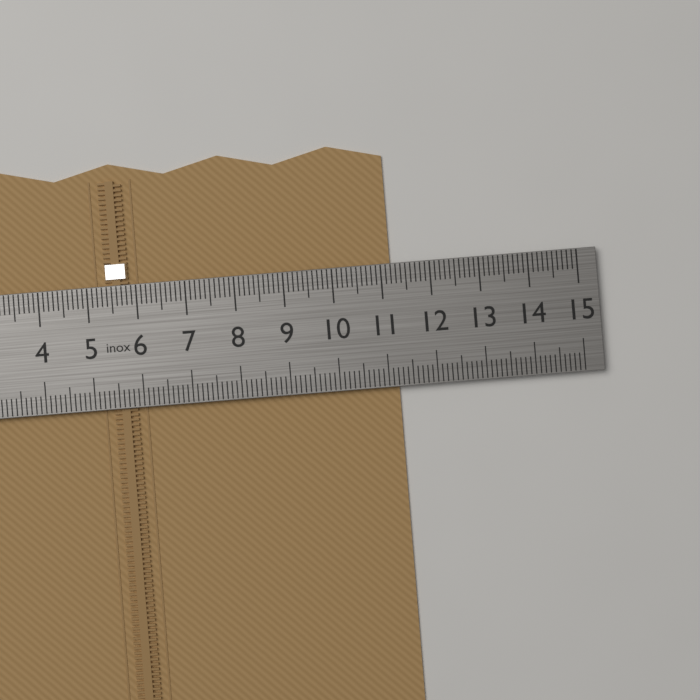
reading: 11.2 cm
